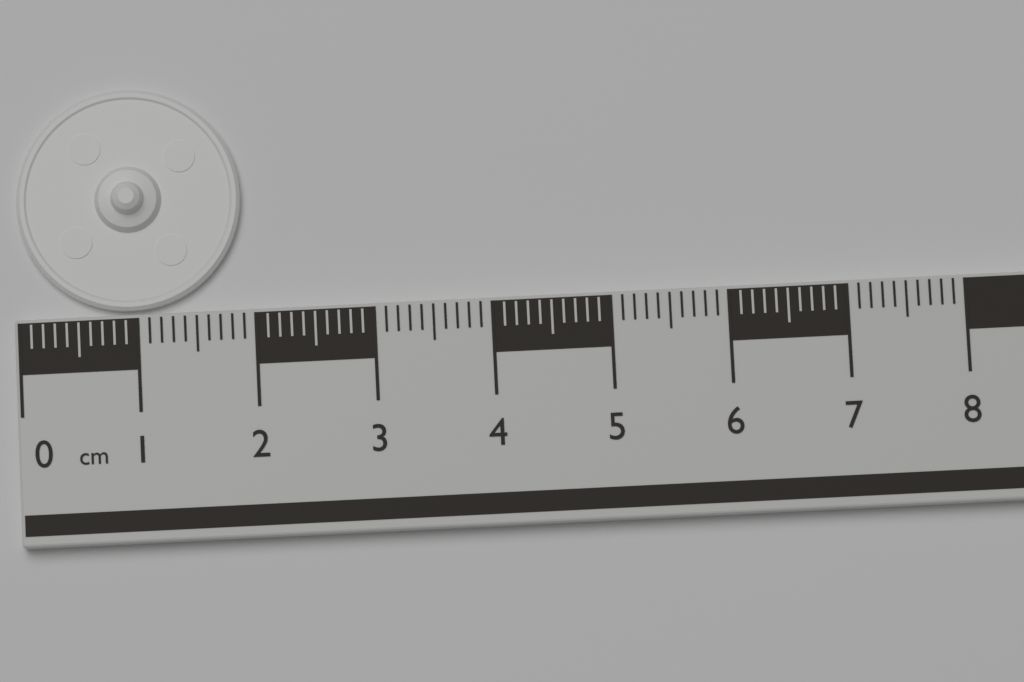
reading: 1.9 cm
